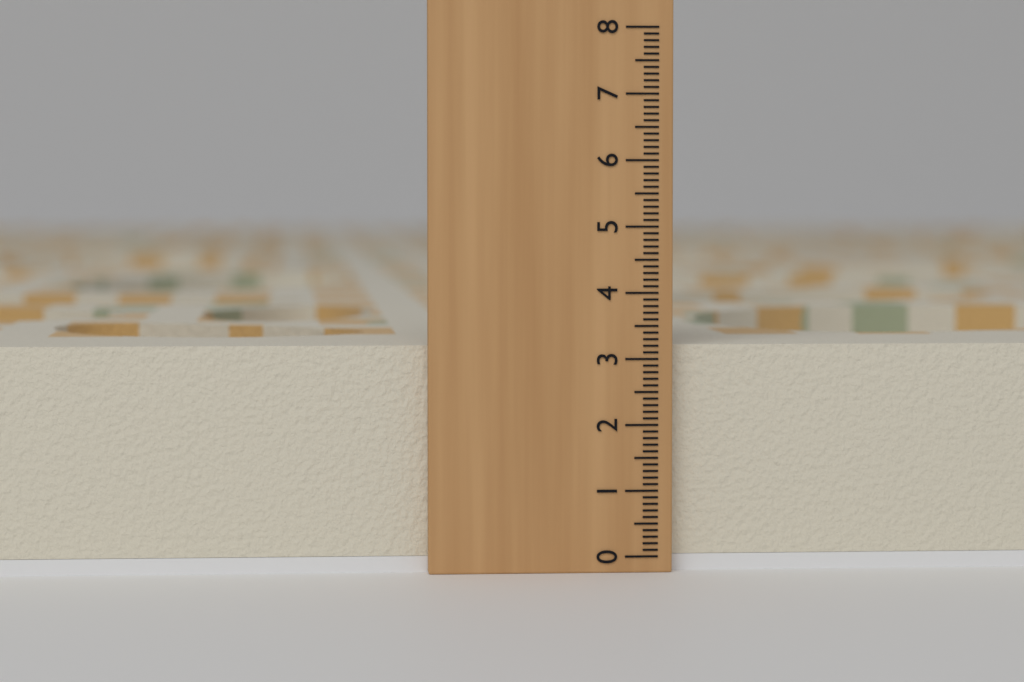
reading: 3.2 (no unit)
